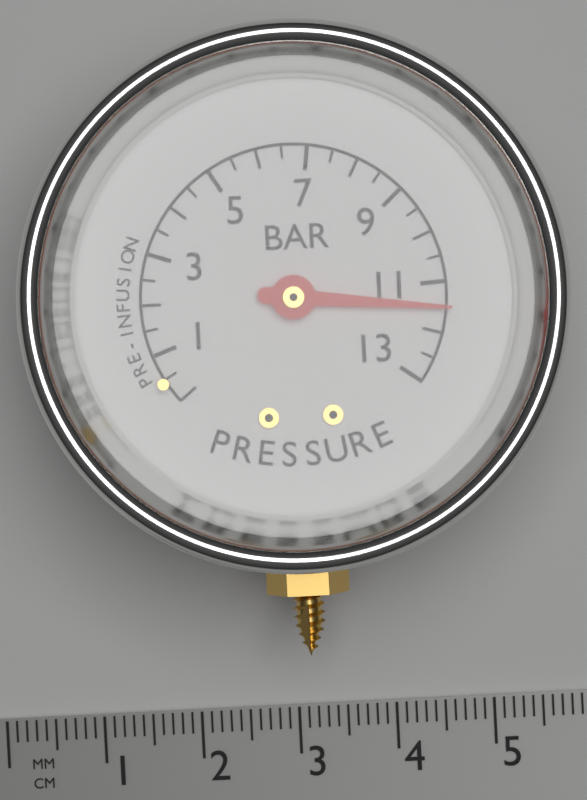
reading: 11.5 bar
